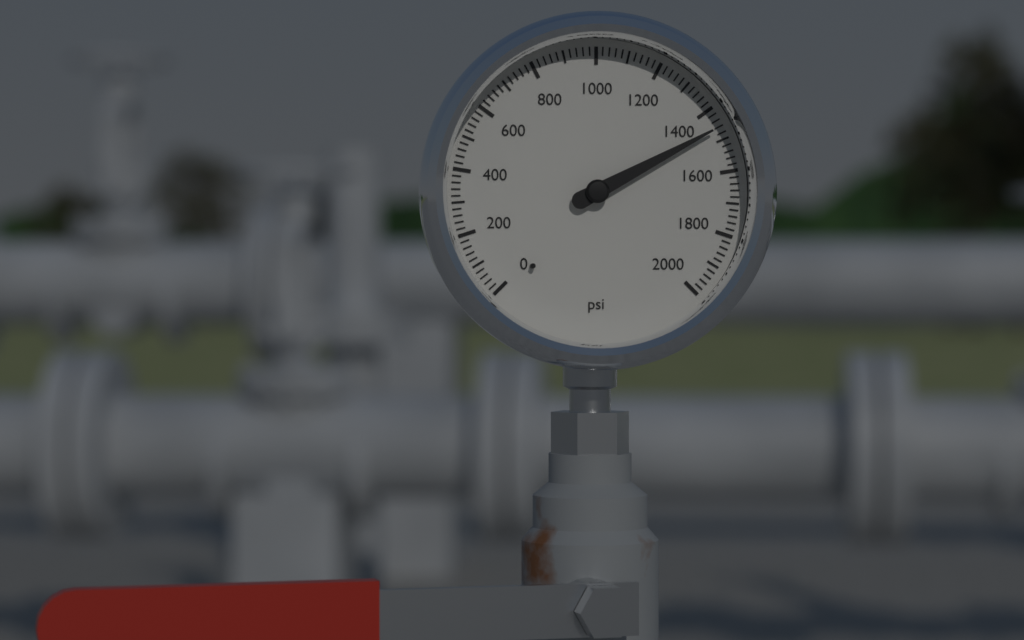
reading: 1460 psi
